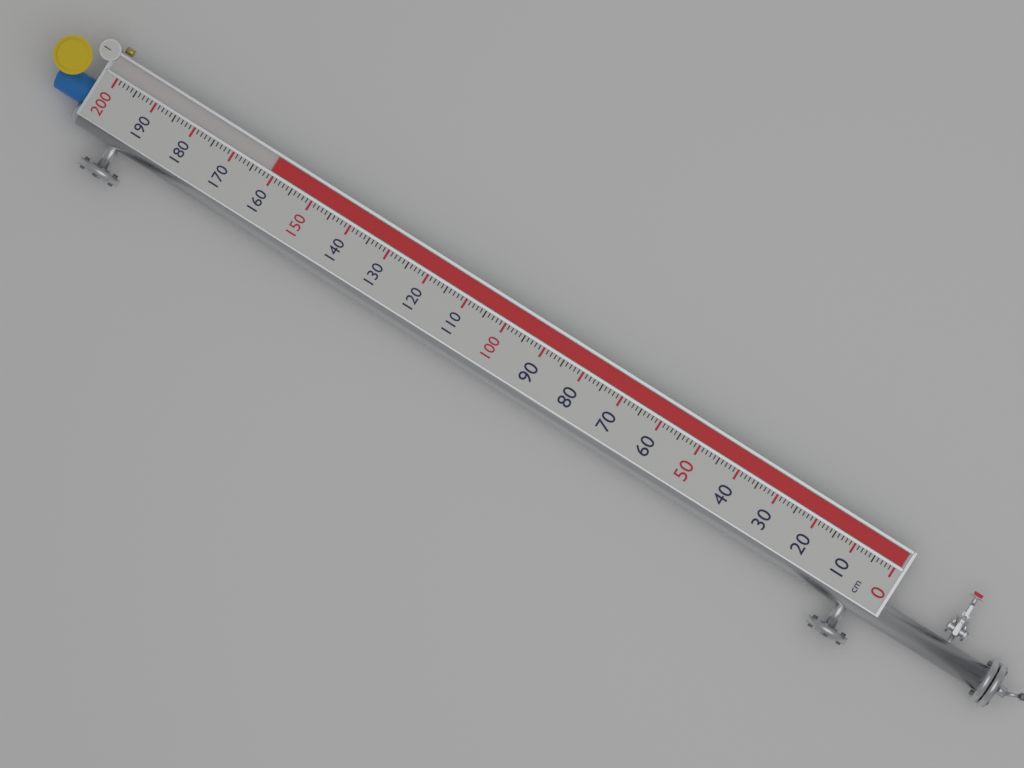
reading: 161 cm
